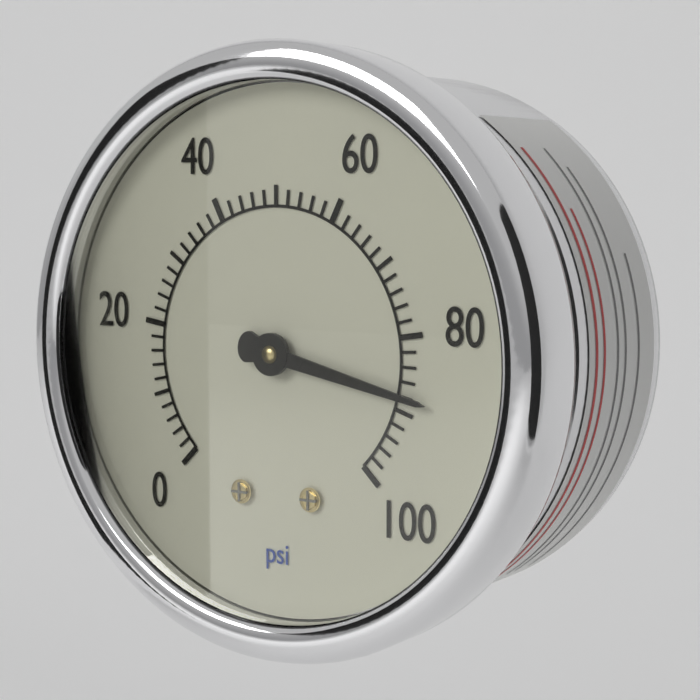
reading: 88 psi
